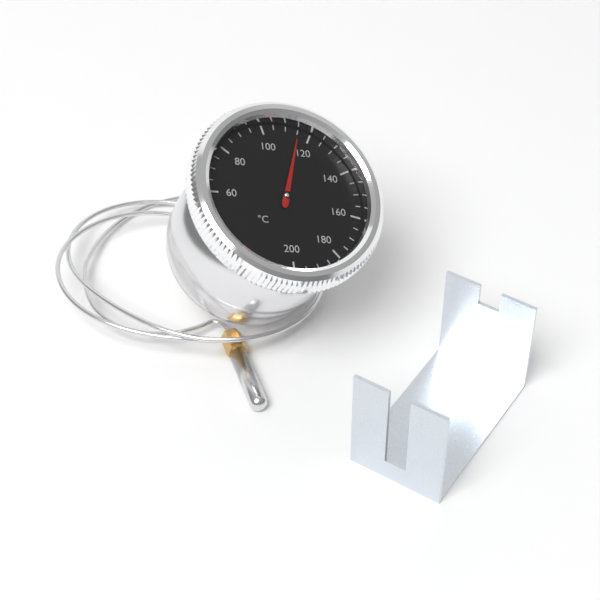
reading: 115 °C
